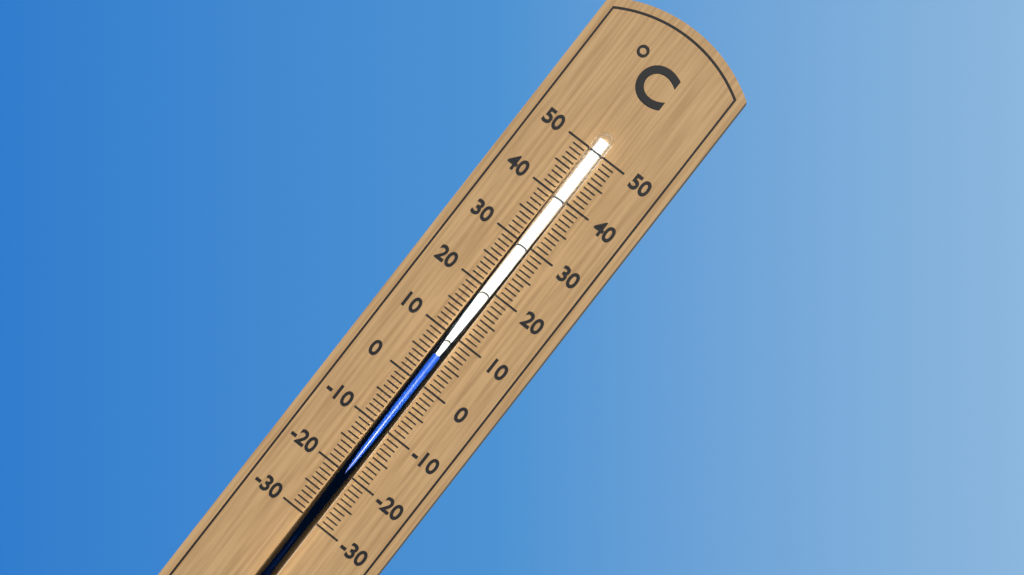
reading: 6 °C
